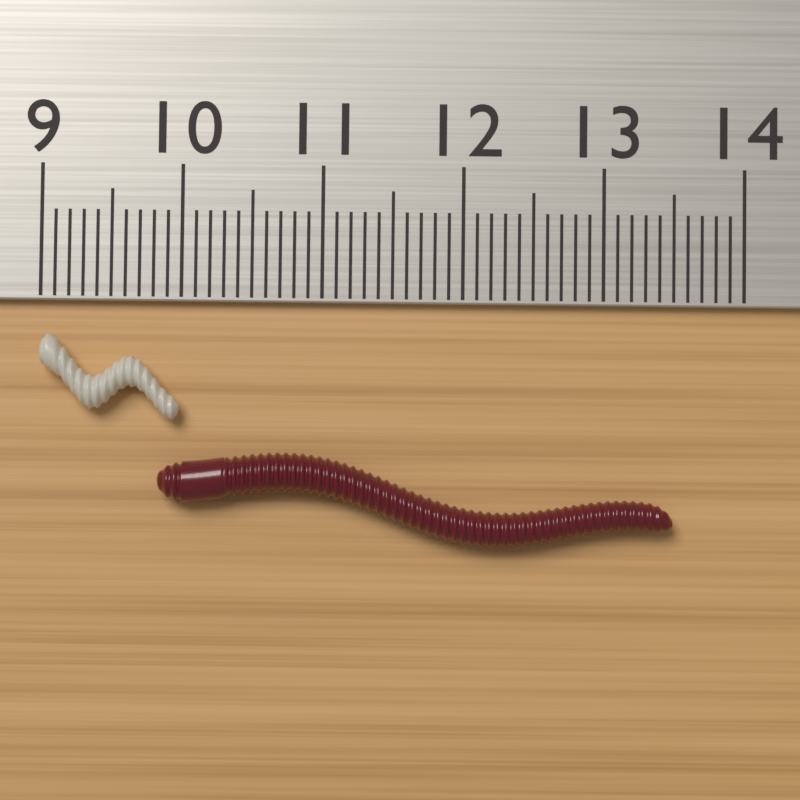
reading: 10.0 cm
